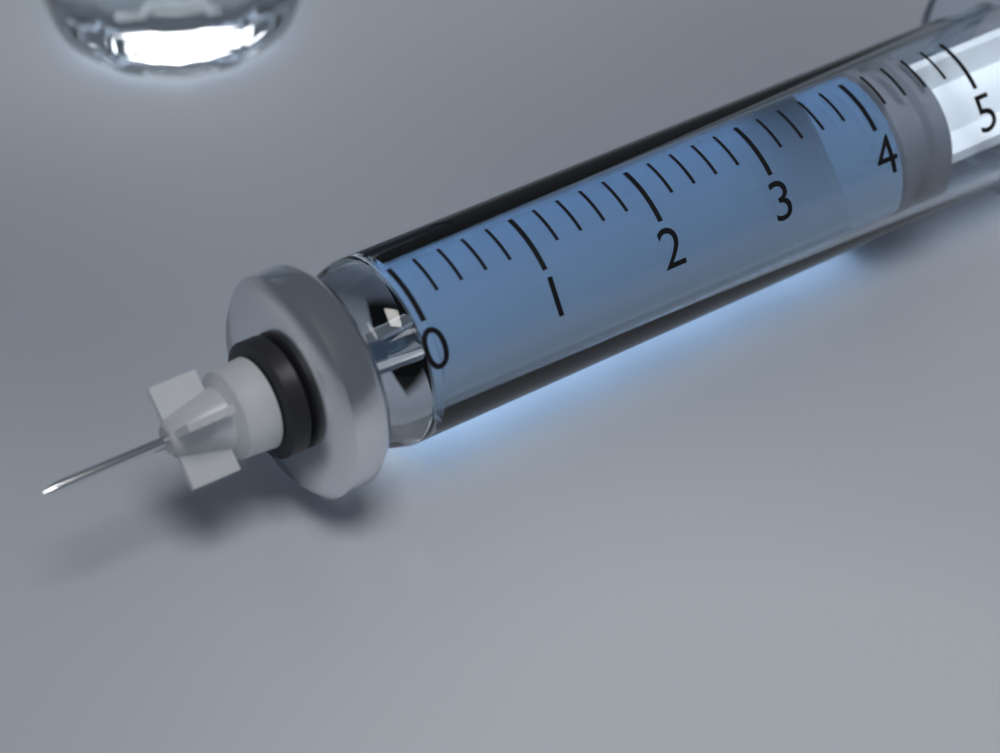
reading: 4.2 (no unit)
